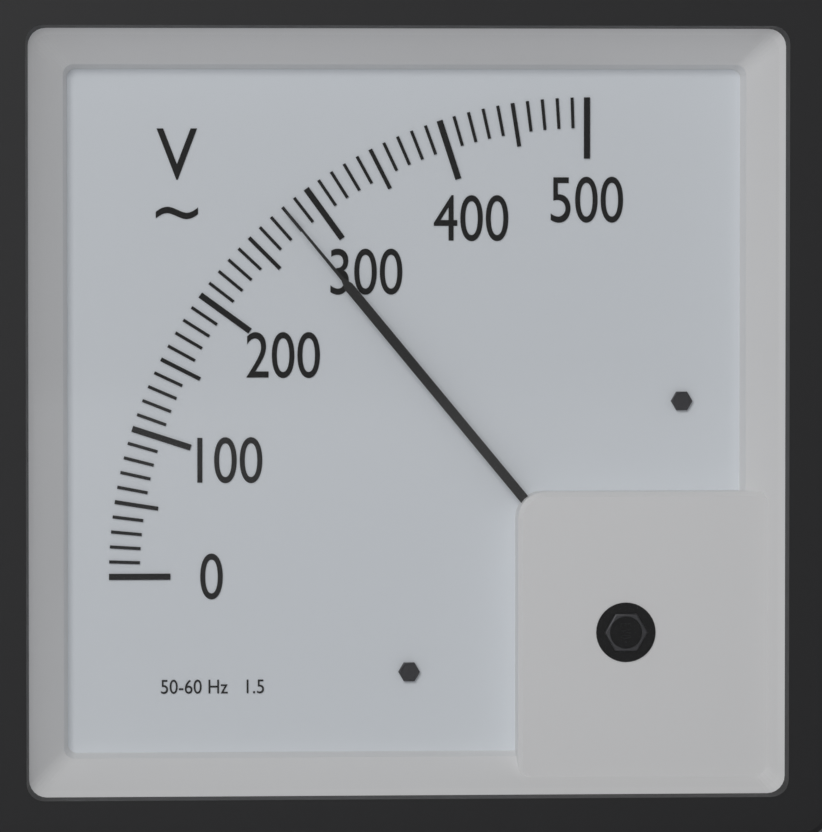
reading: 280 V
